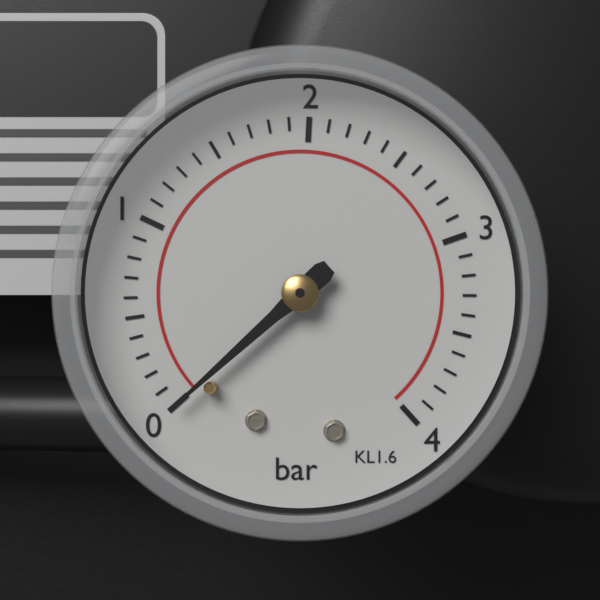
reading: 0.0 bar
